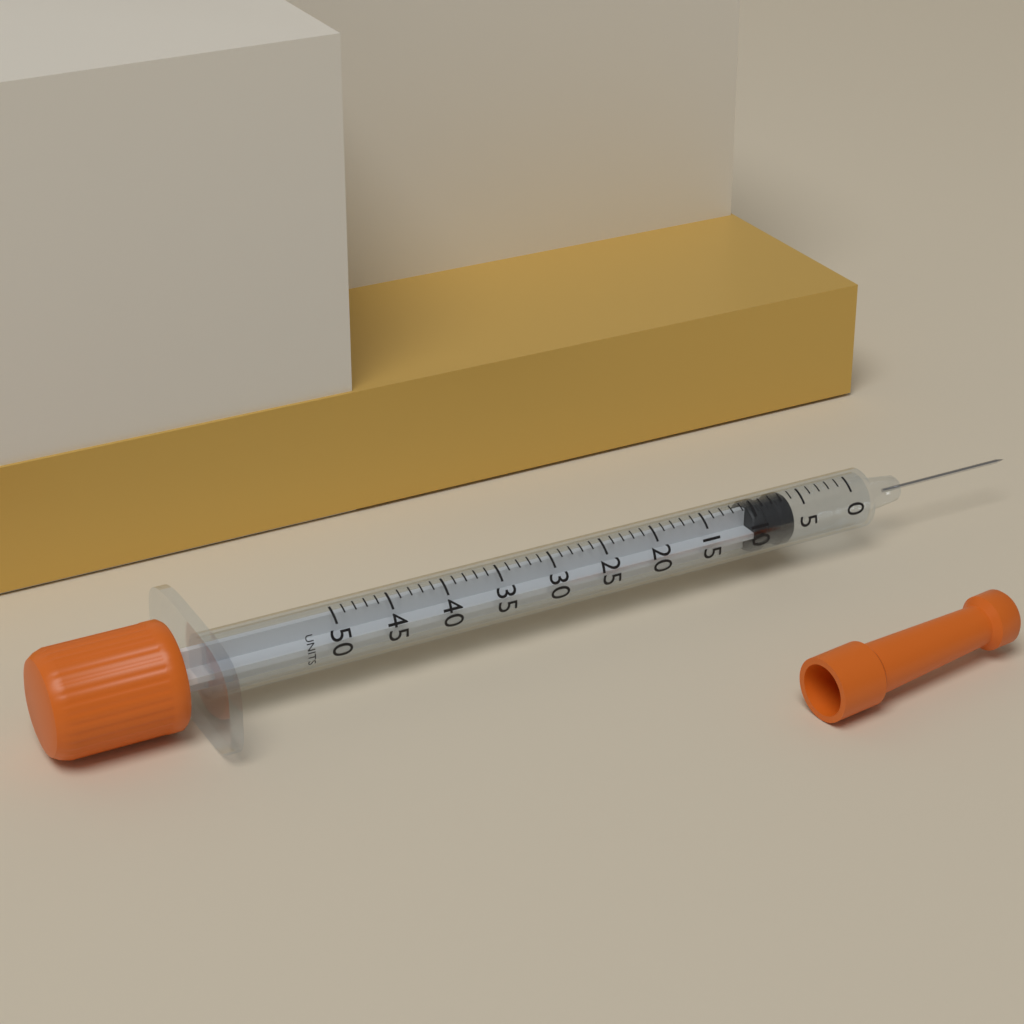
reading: 6 units
